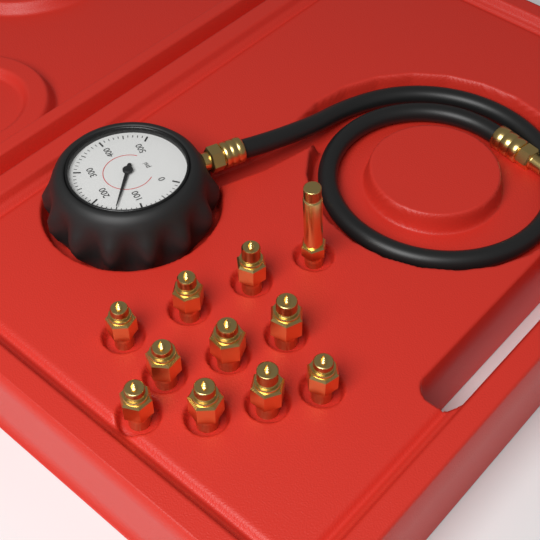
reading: 150 psi
